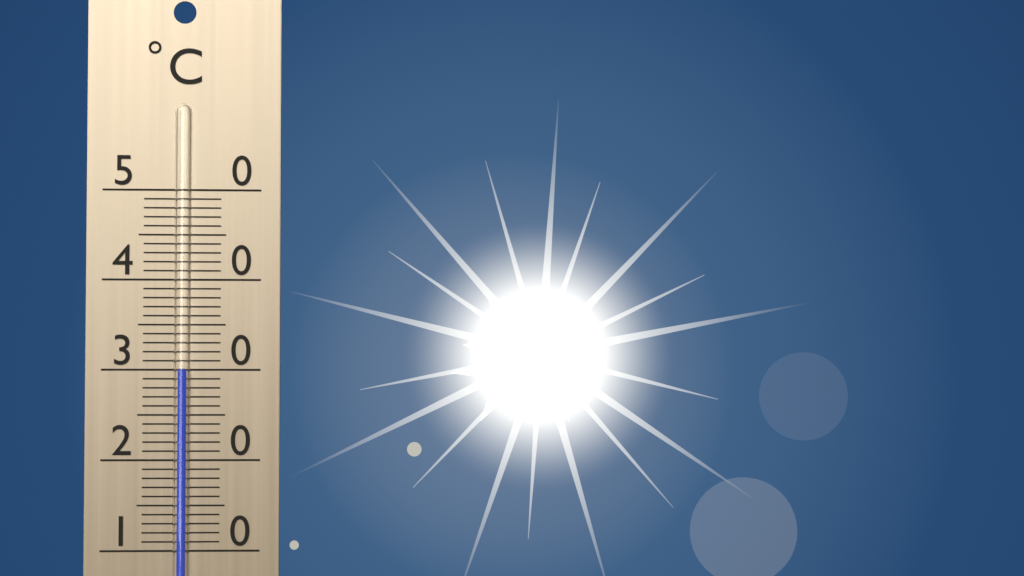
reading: 30 °C
